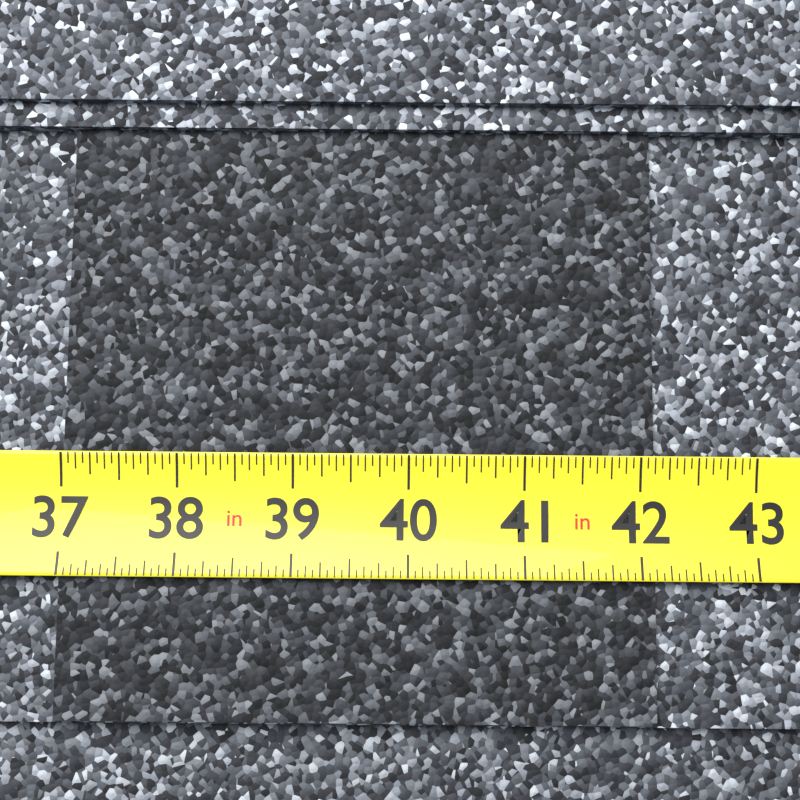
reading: 42.1250 in
